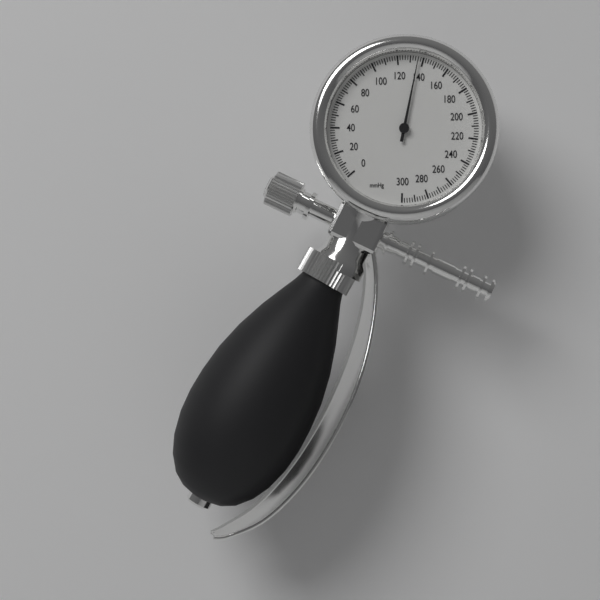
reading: 136 mmHg
